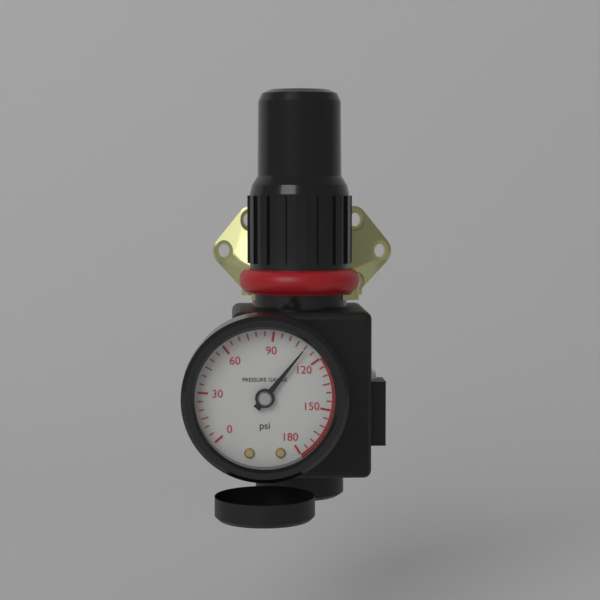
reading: 110 psi
